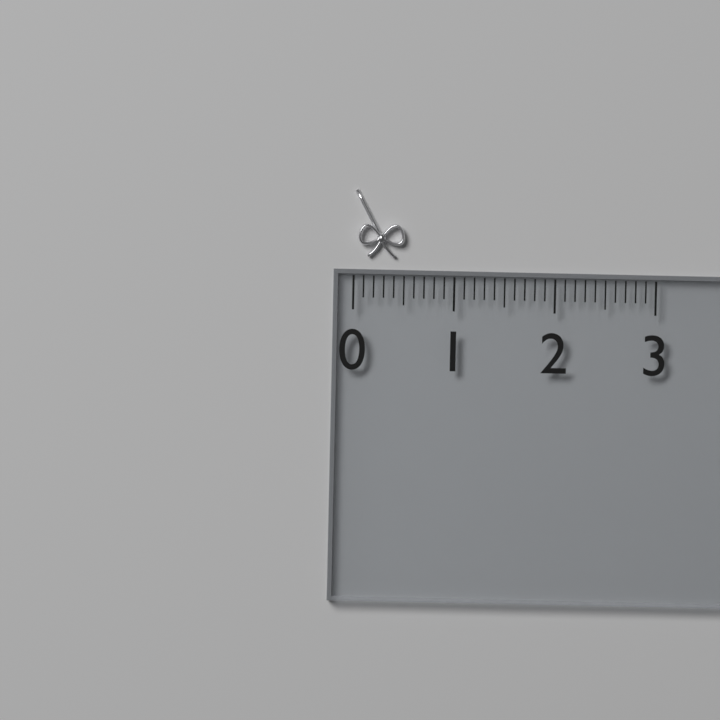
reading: 0.5 (no unit)
